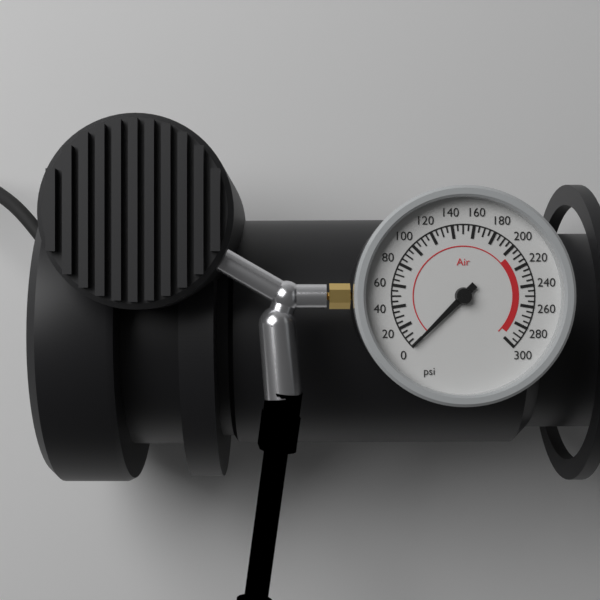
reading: 0 psi
